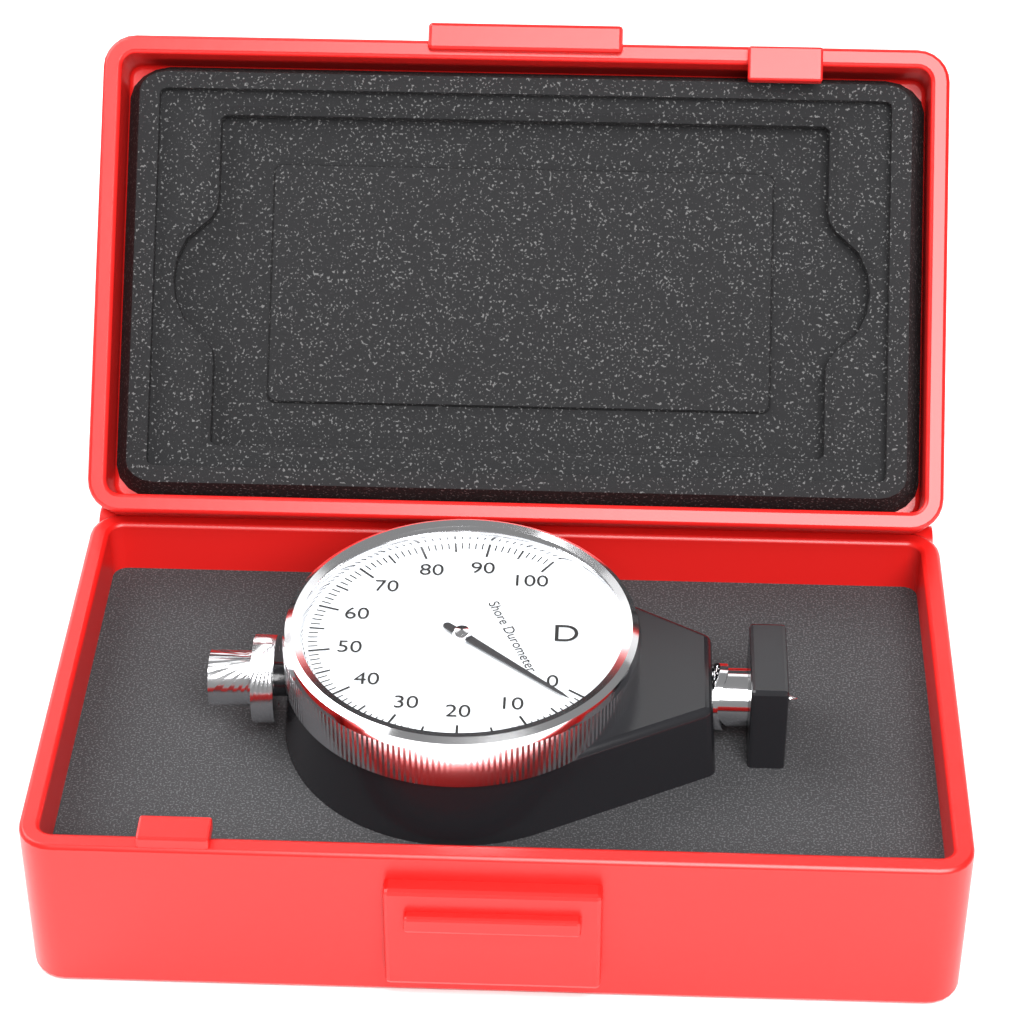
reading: 2 Shore D
